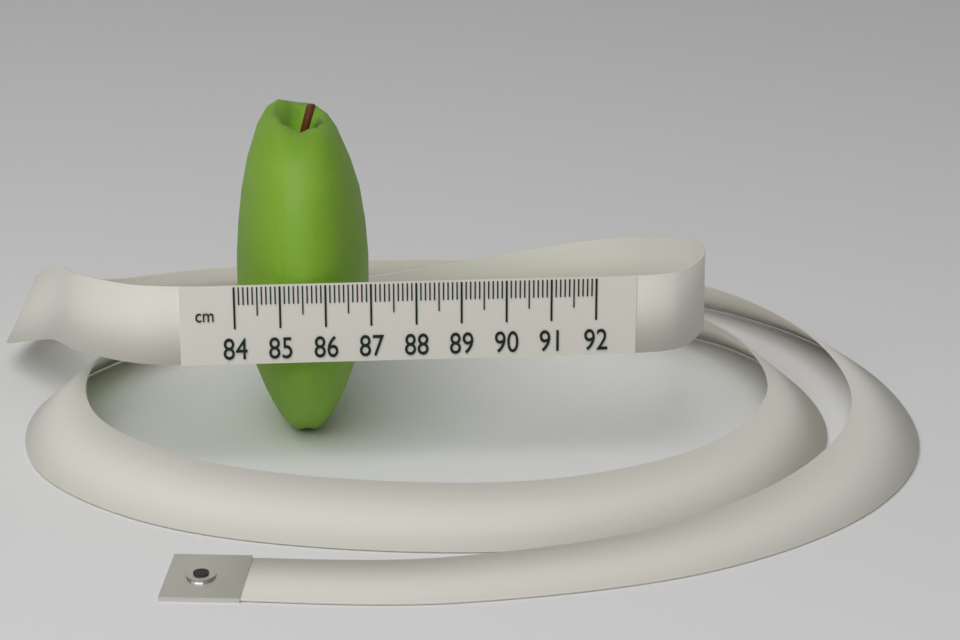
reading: 87.1 cm
